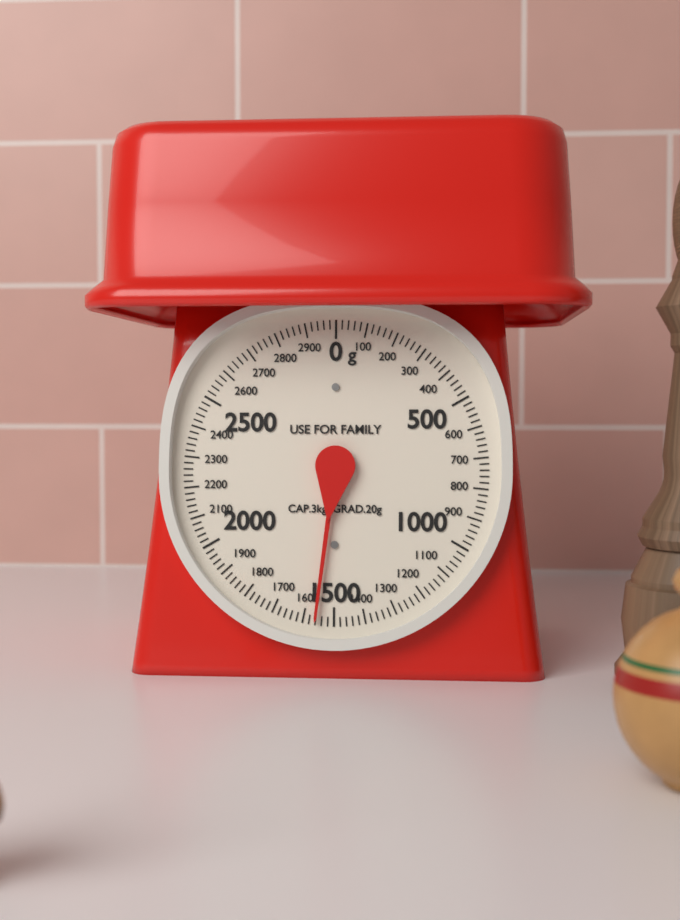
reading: 1560 g
